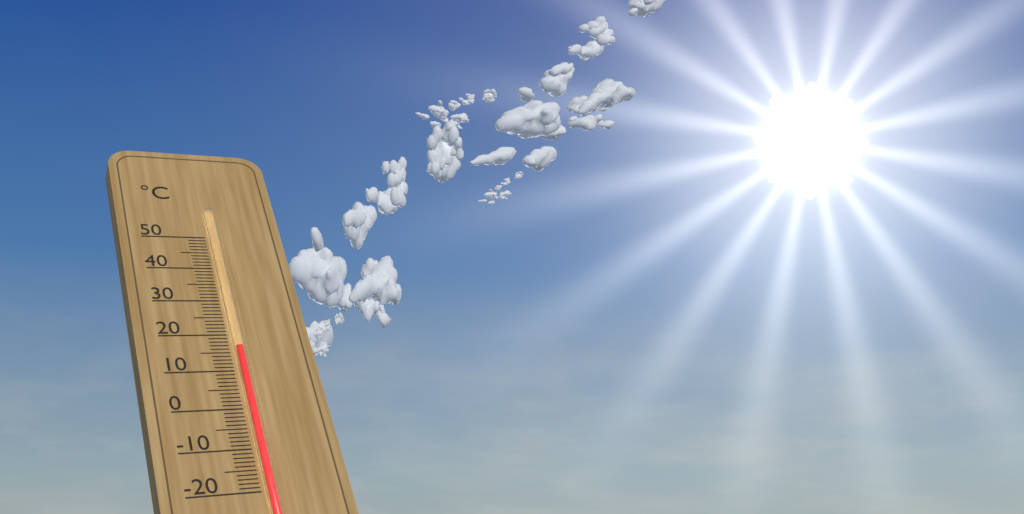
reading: 16 °C
